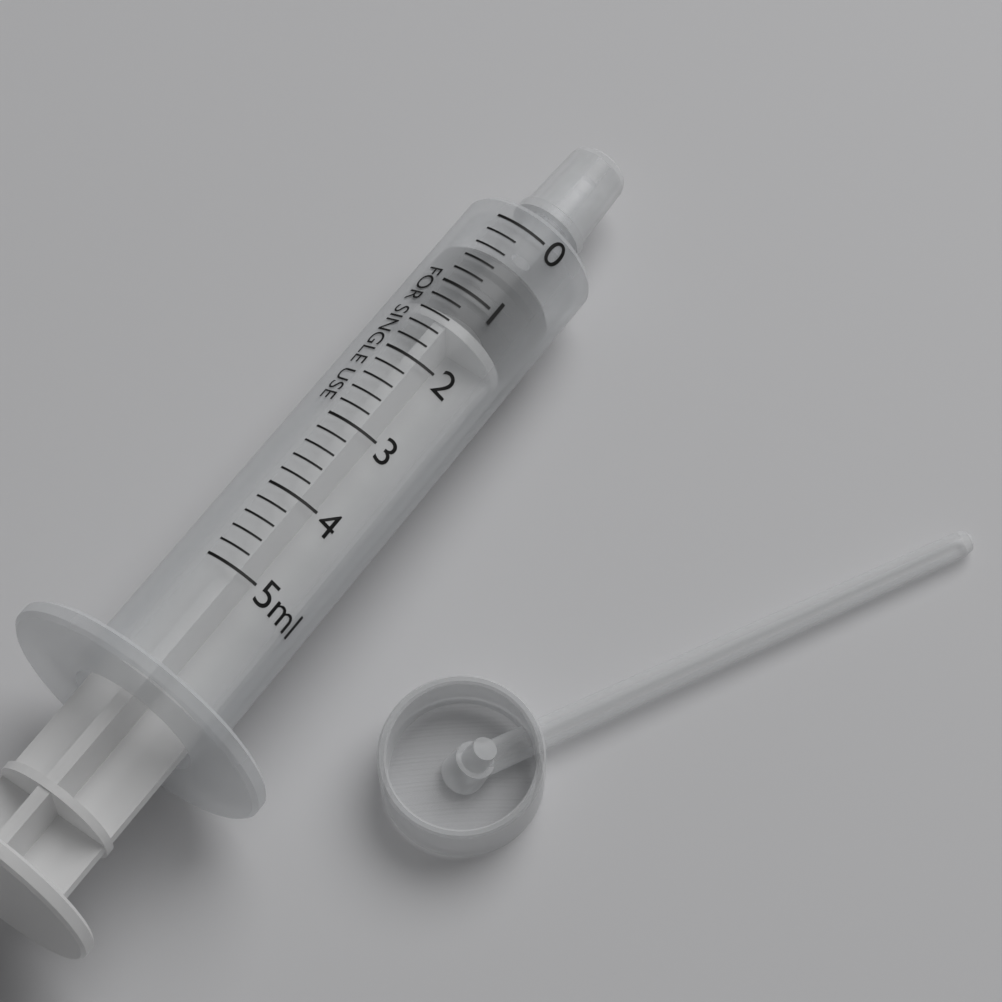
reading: 0.4 ml
